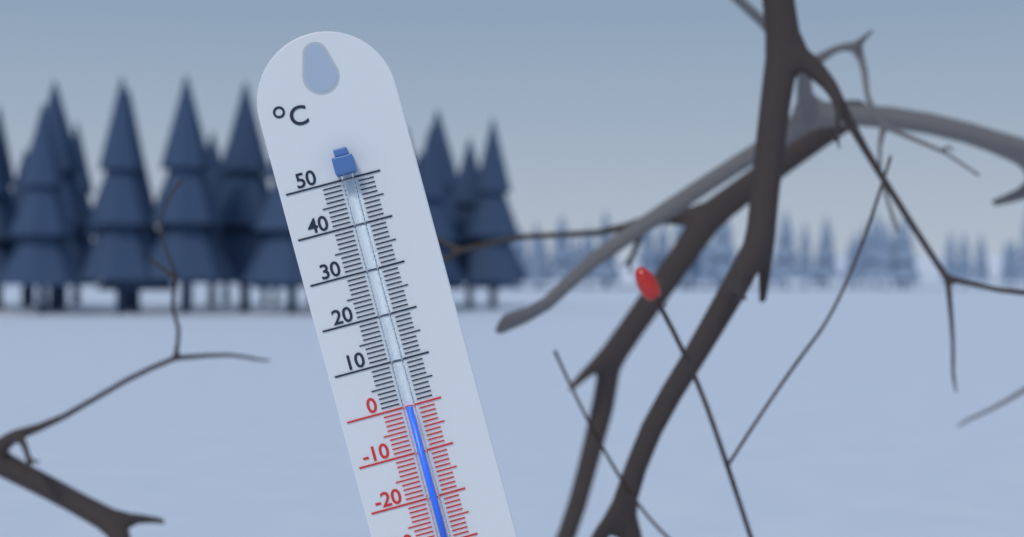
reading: 0 °C
